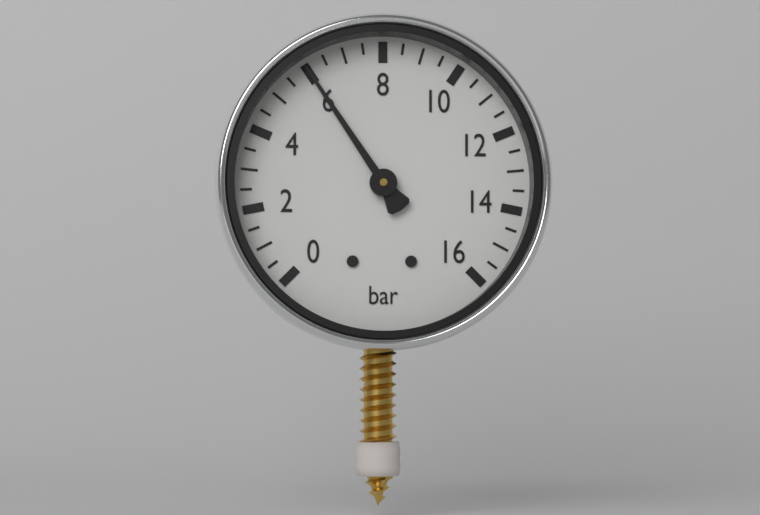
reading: 6.0 bar
